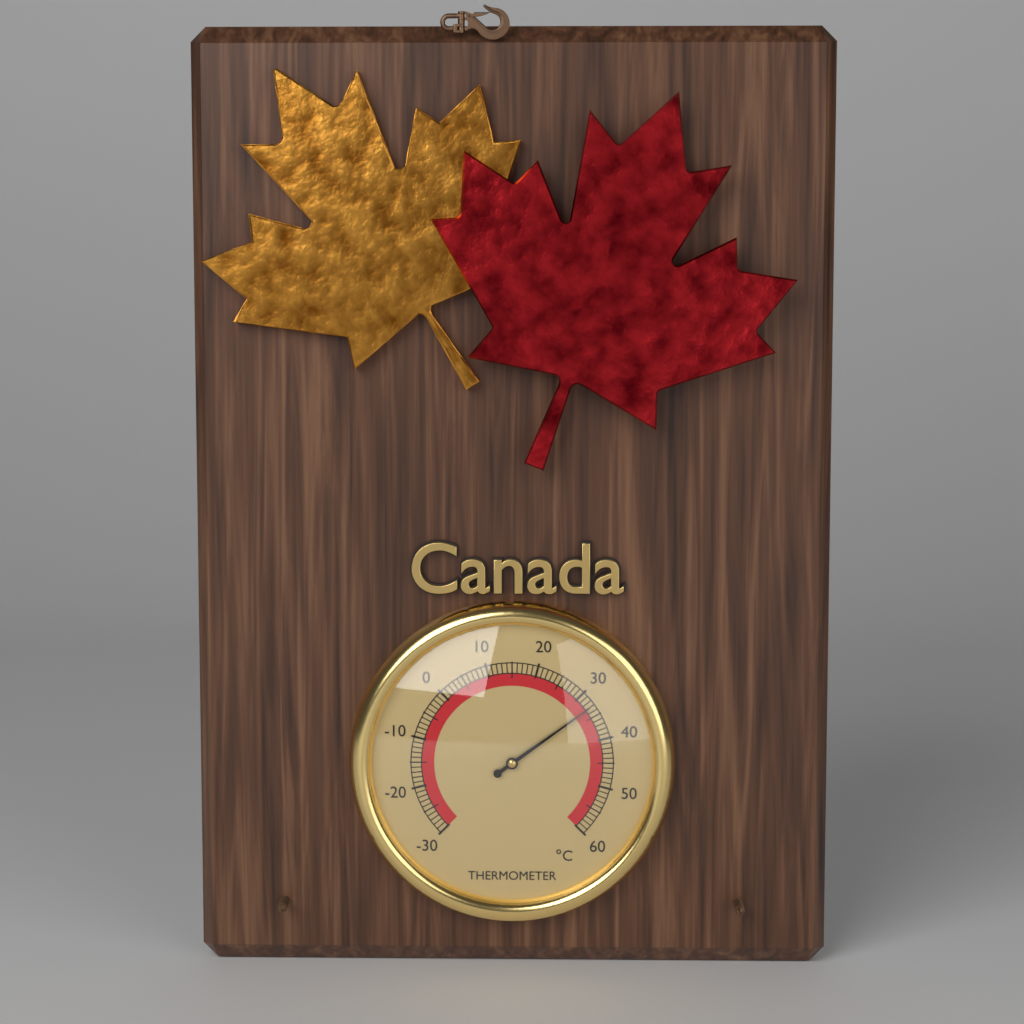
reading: 33 °C
